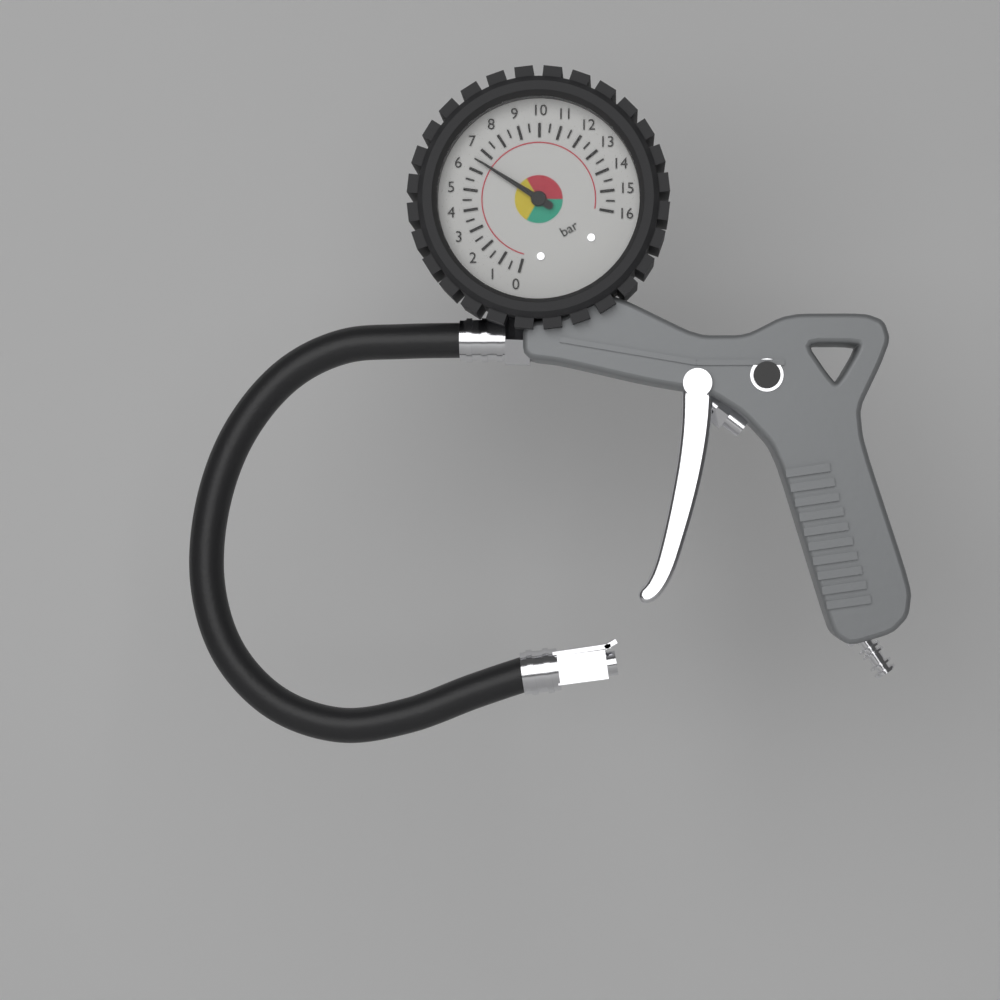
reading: 6.5 bar
